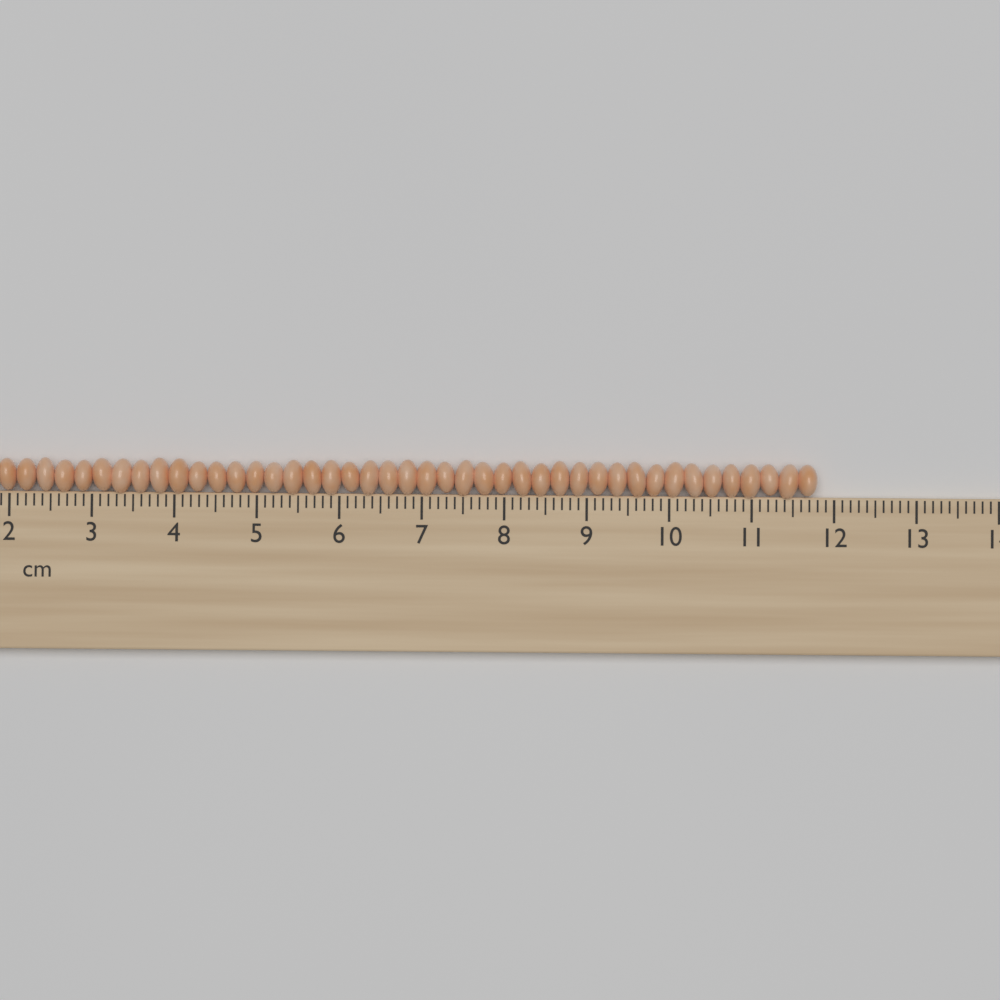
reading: 11.8 cm
